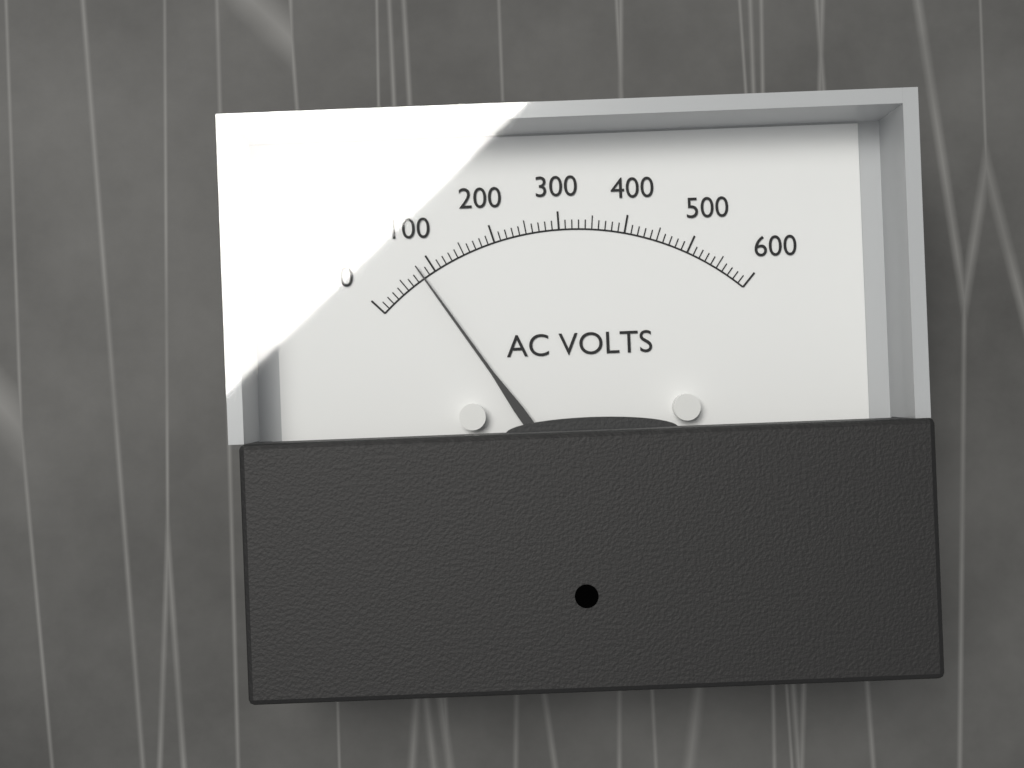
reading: 80 V
